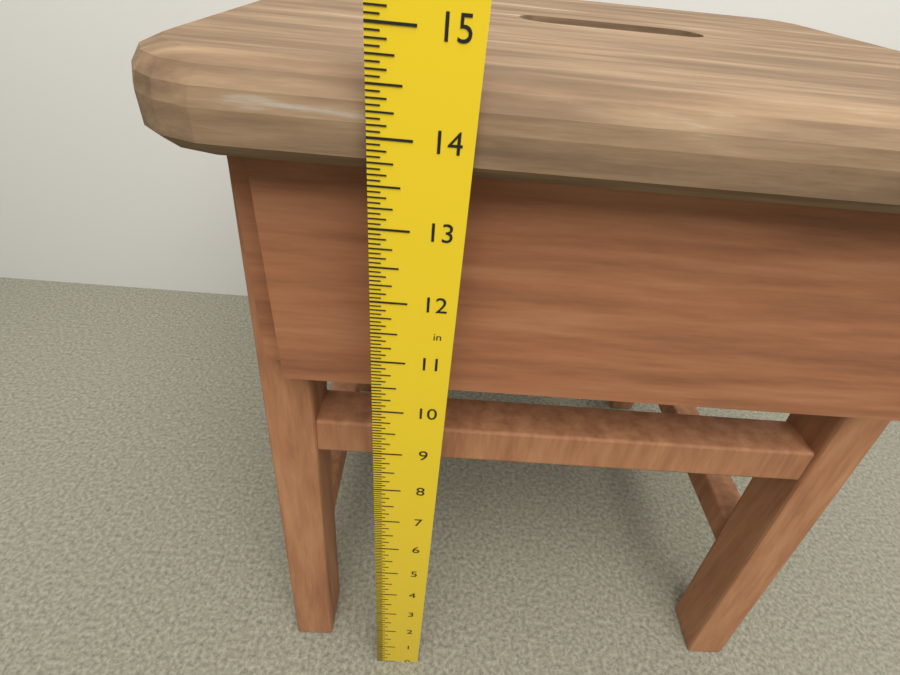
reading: 14.5625 in
